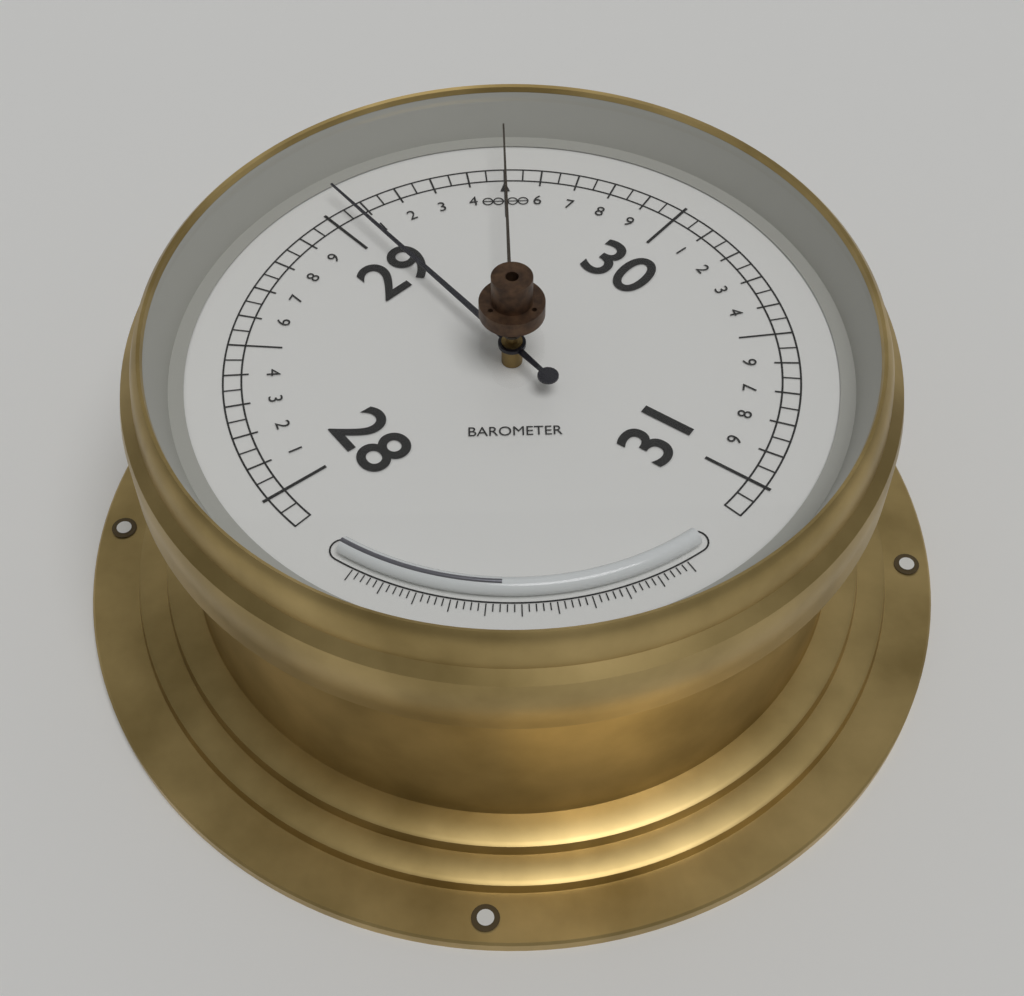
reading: 29.05 (no unit)
